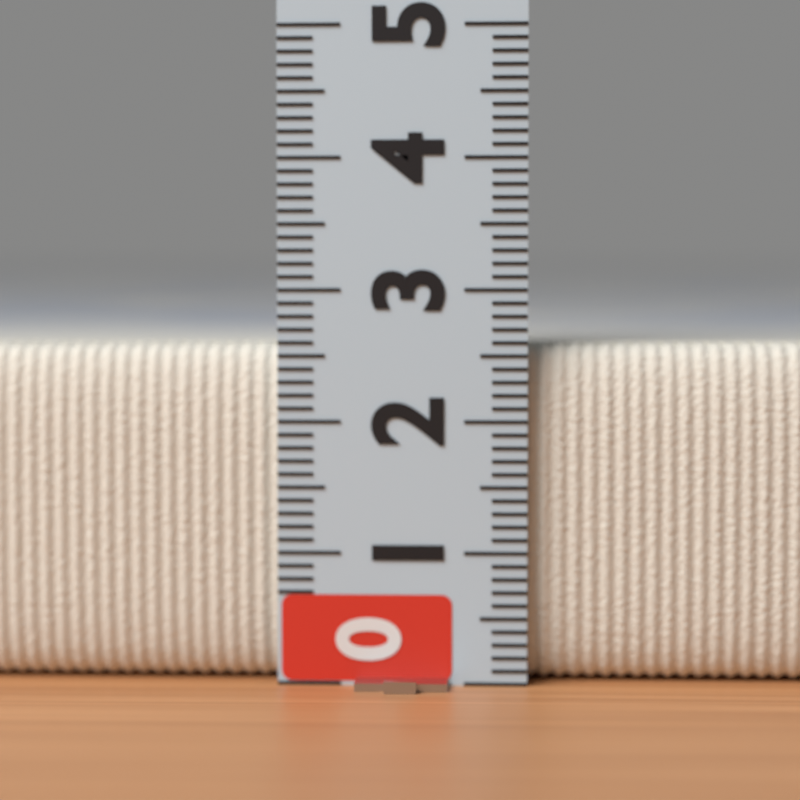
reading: 2.6 (no unit)
